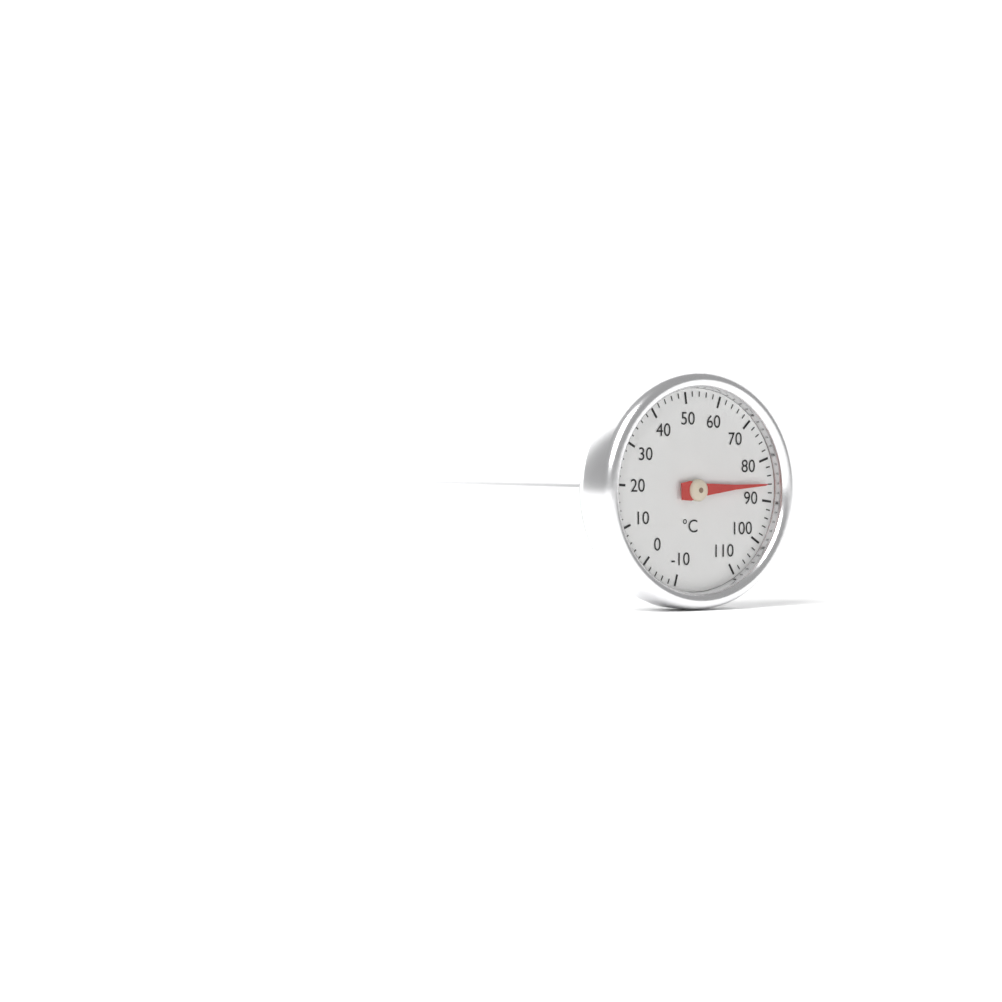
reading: 86 °C
